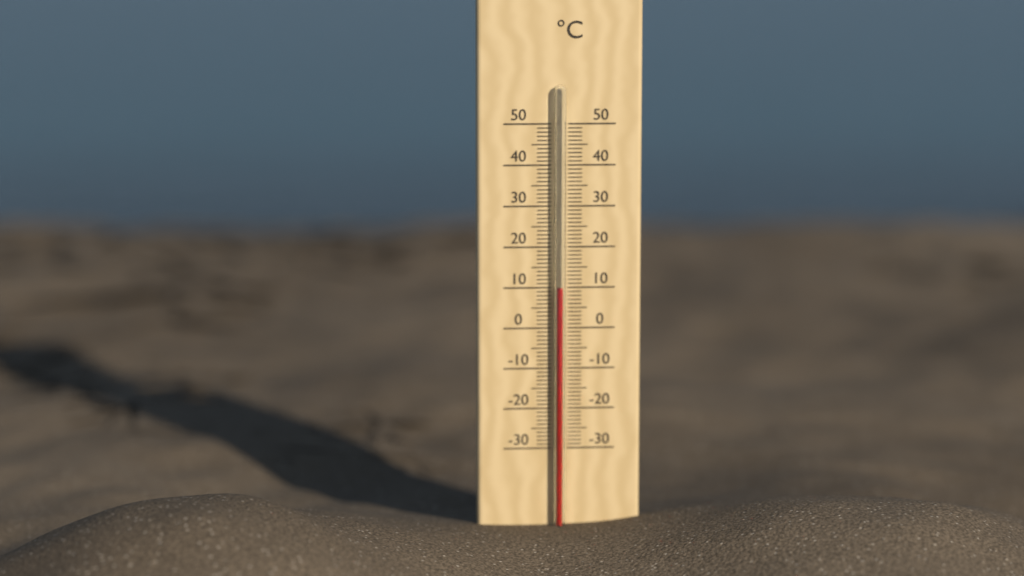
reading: 10 °C
